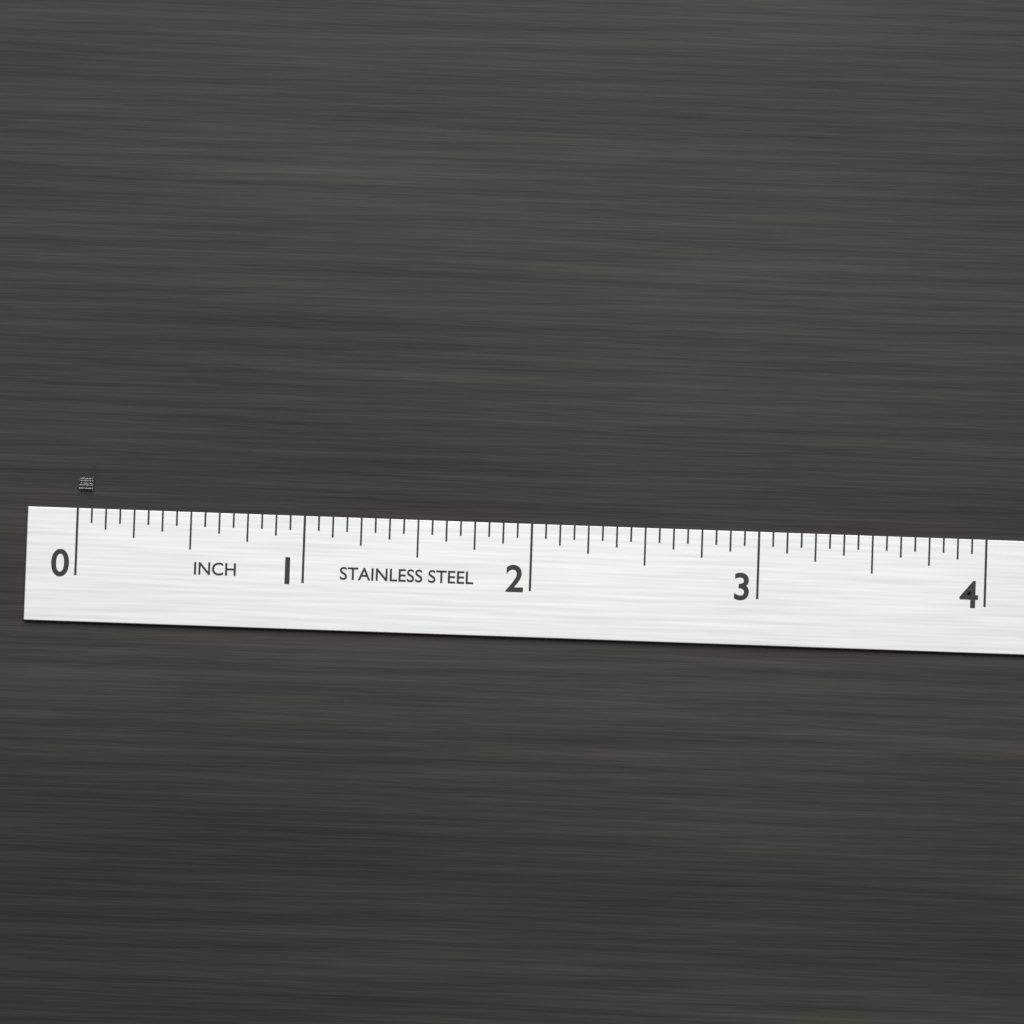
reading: 0.0625 in
